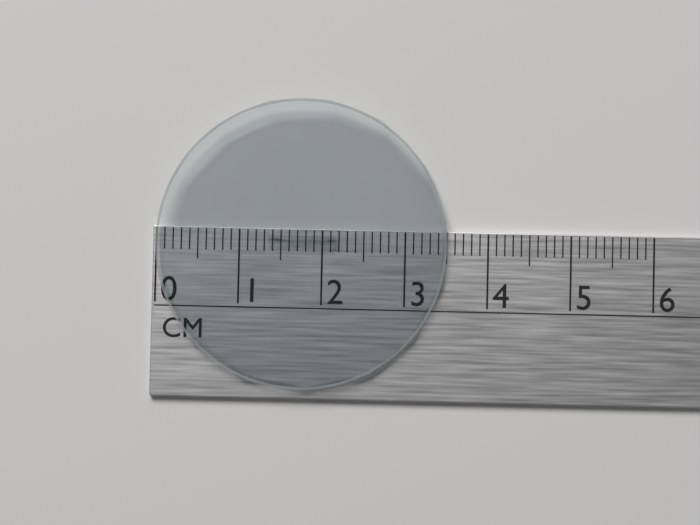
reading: 3.5 cm
